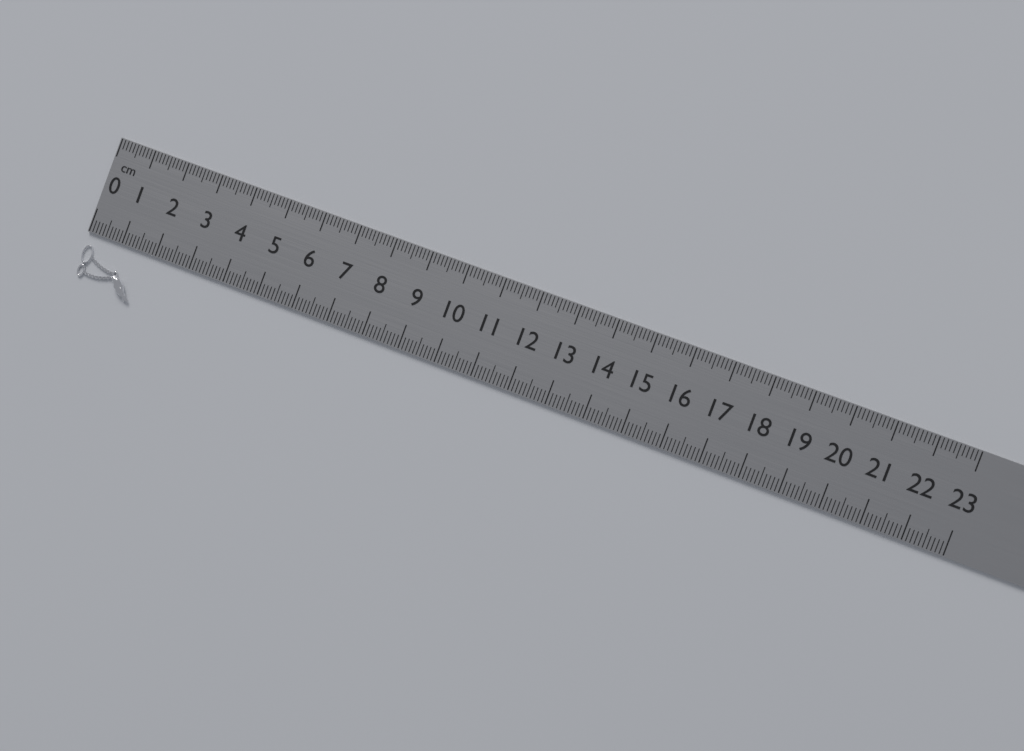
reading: 1.7 cm
